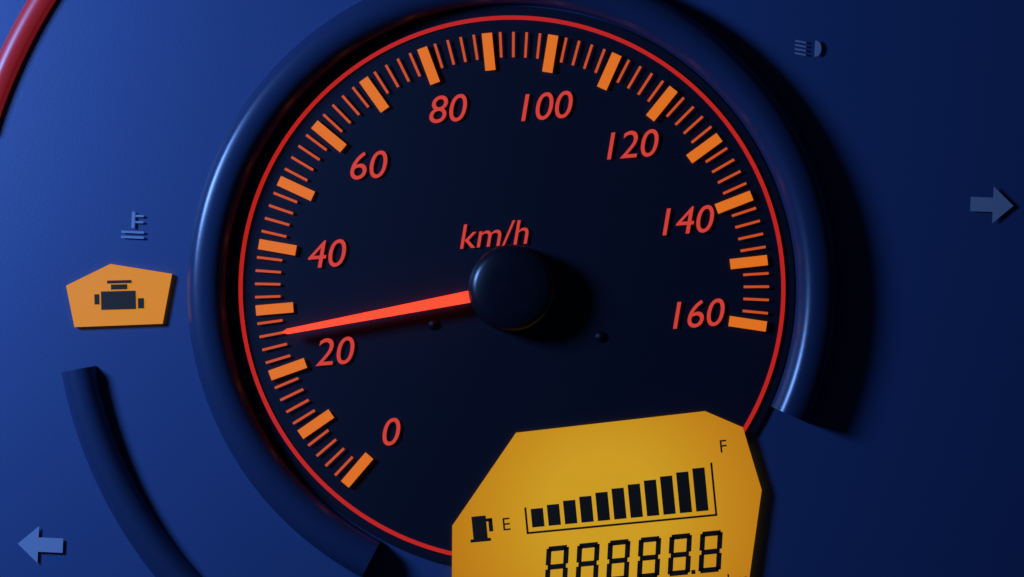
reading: 26 km/h
